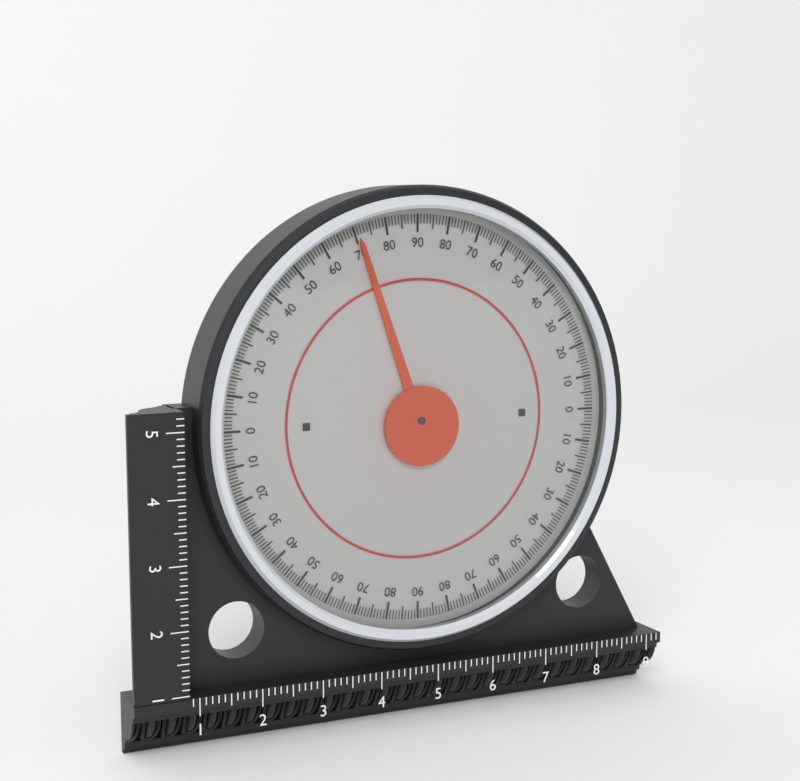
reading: 71 (no unit)
